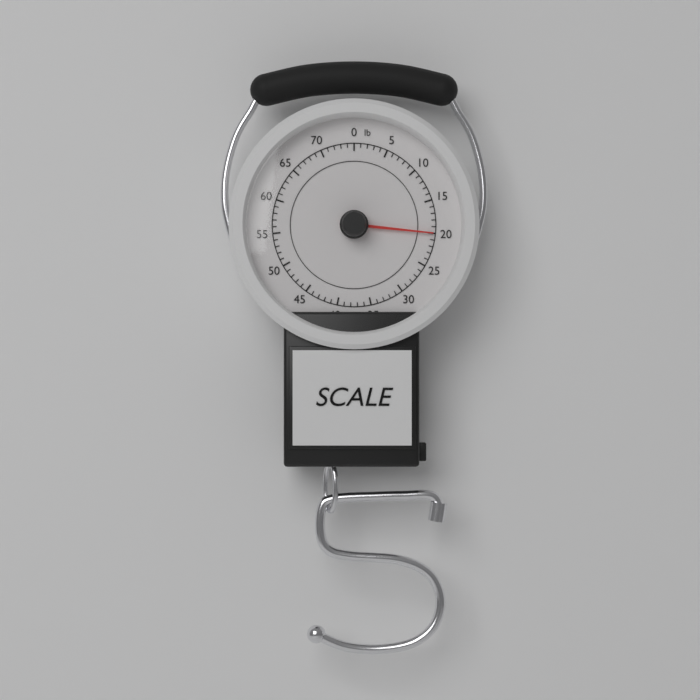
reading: 20 lb
